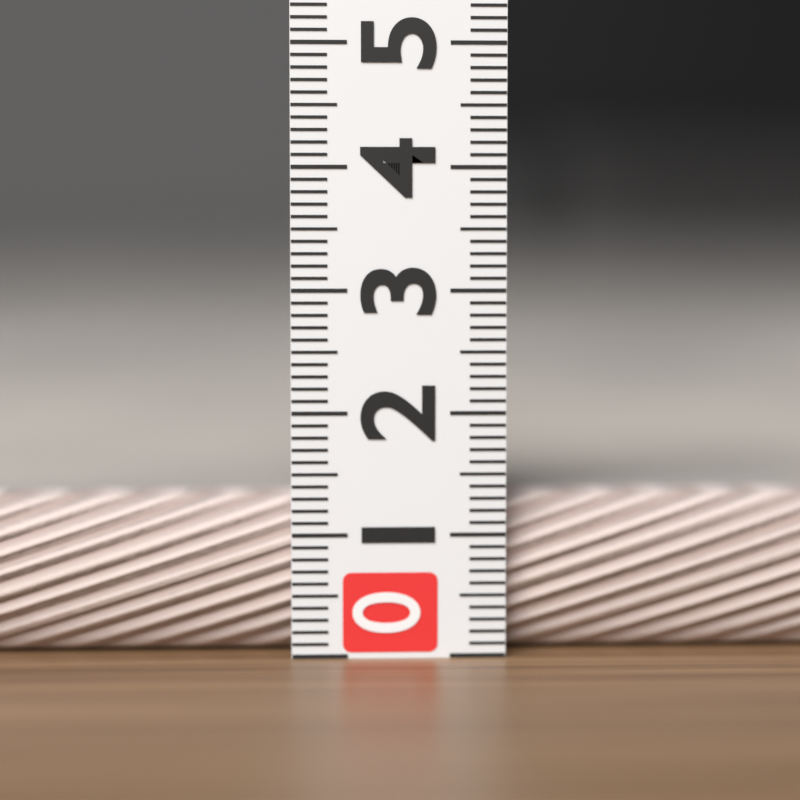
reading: 1.3 (no unit)
